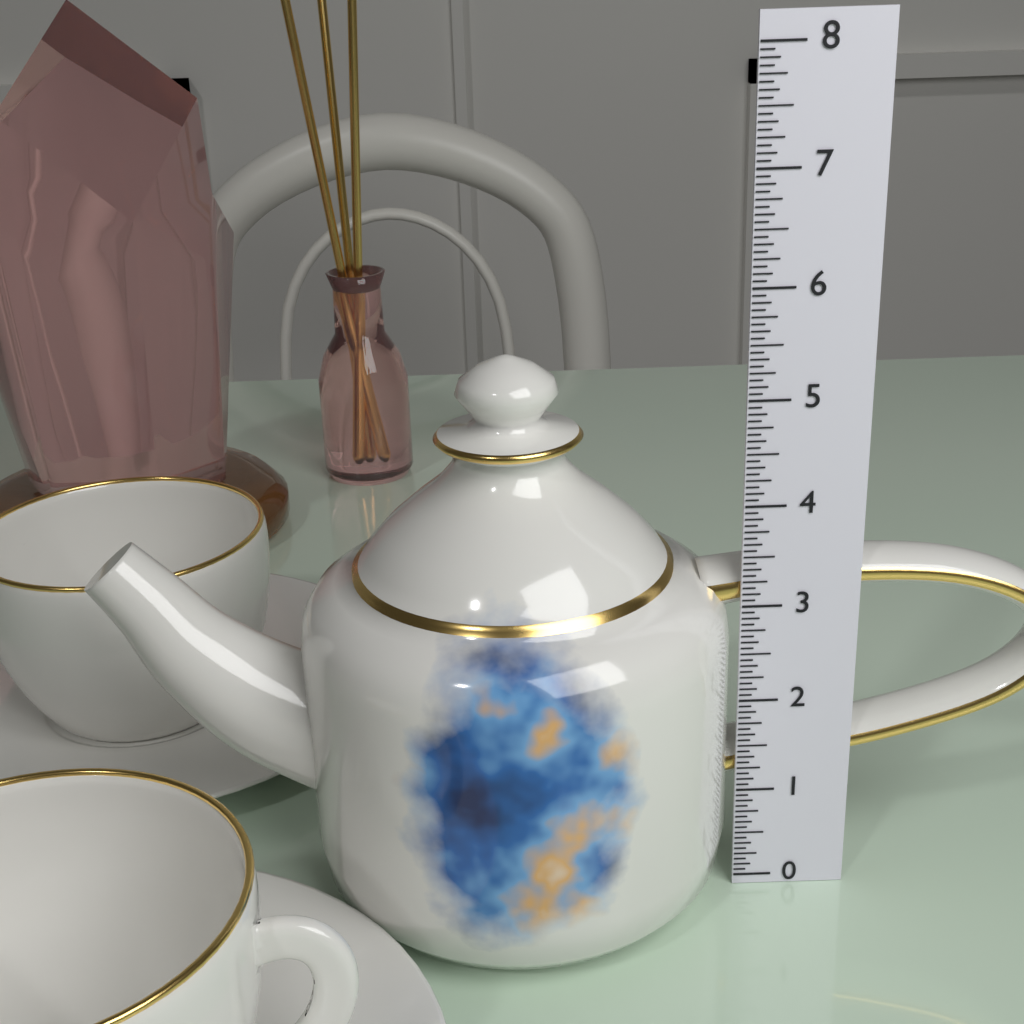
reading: 5.3750 (no unit)
